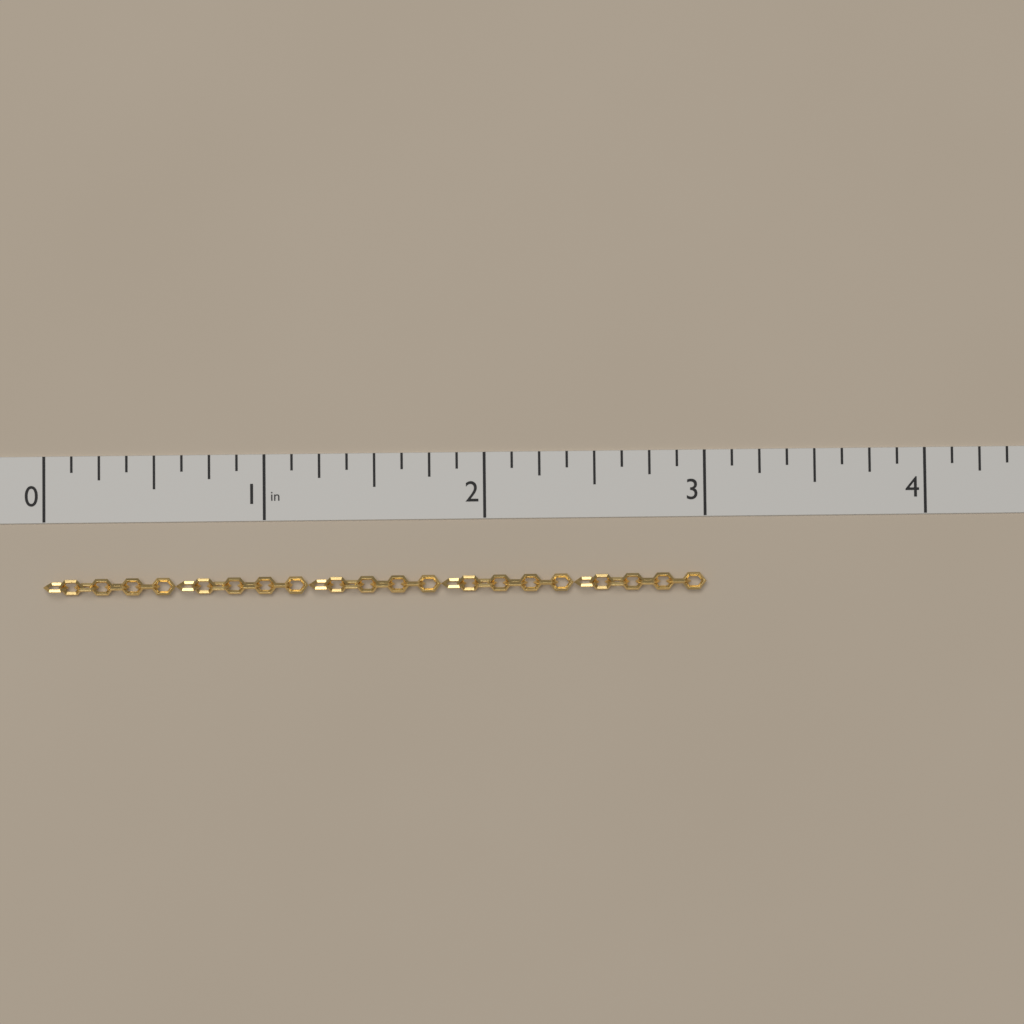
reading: 3.000 in
